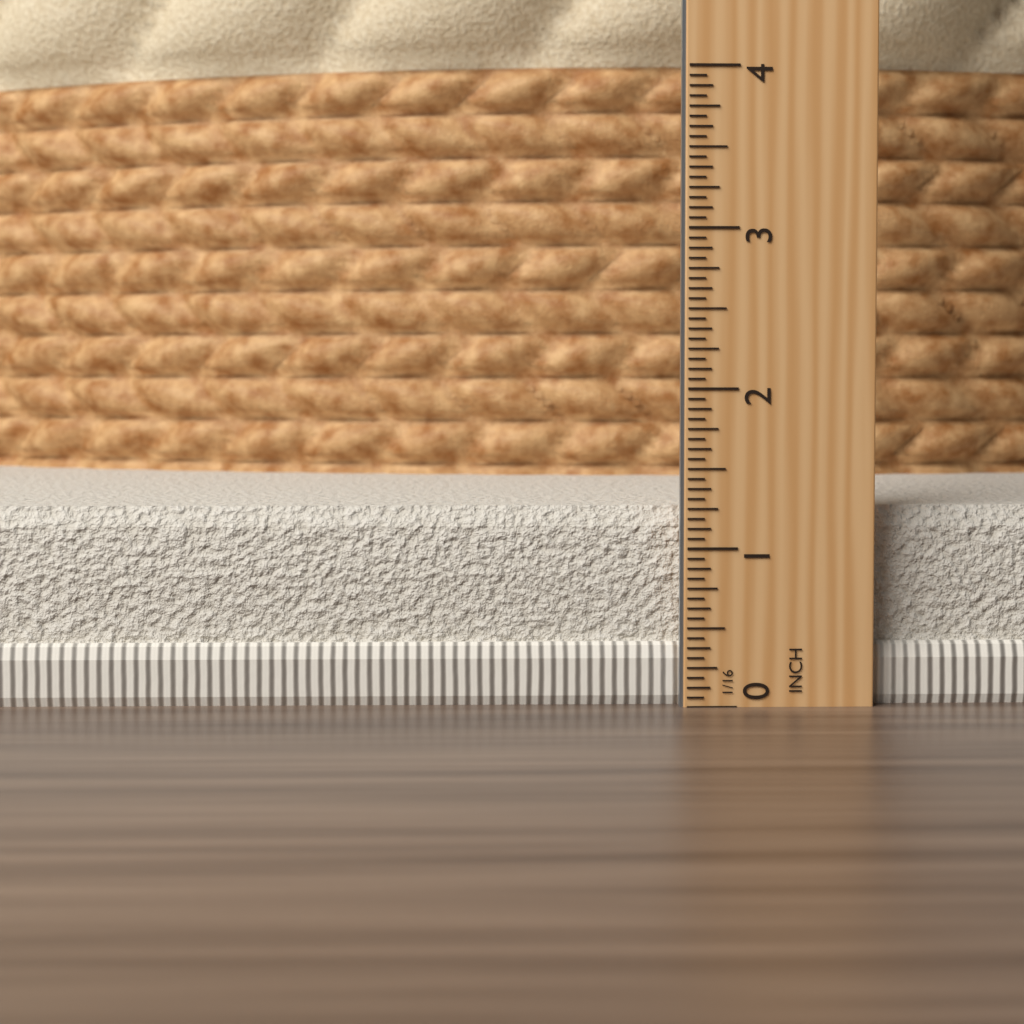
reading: 1.2500 in
